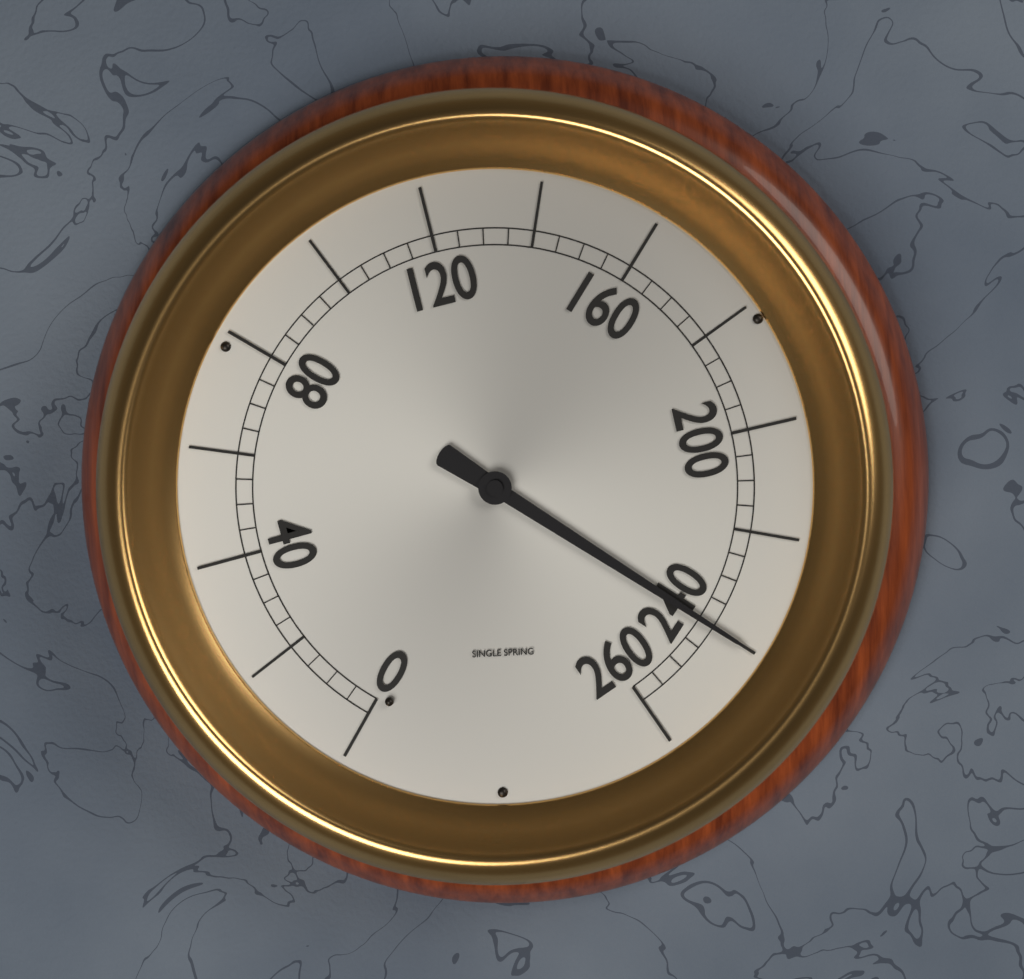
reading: 240 (no unit)
